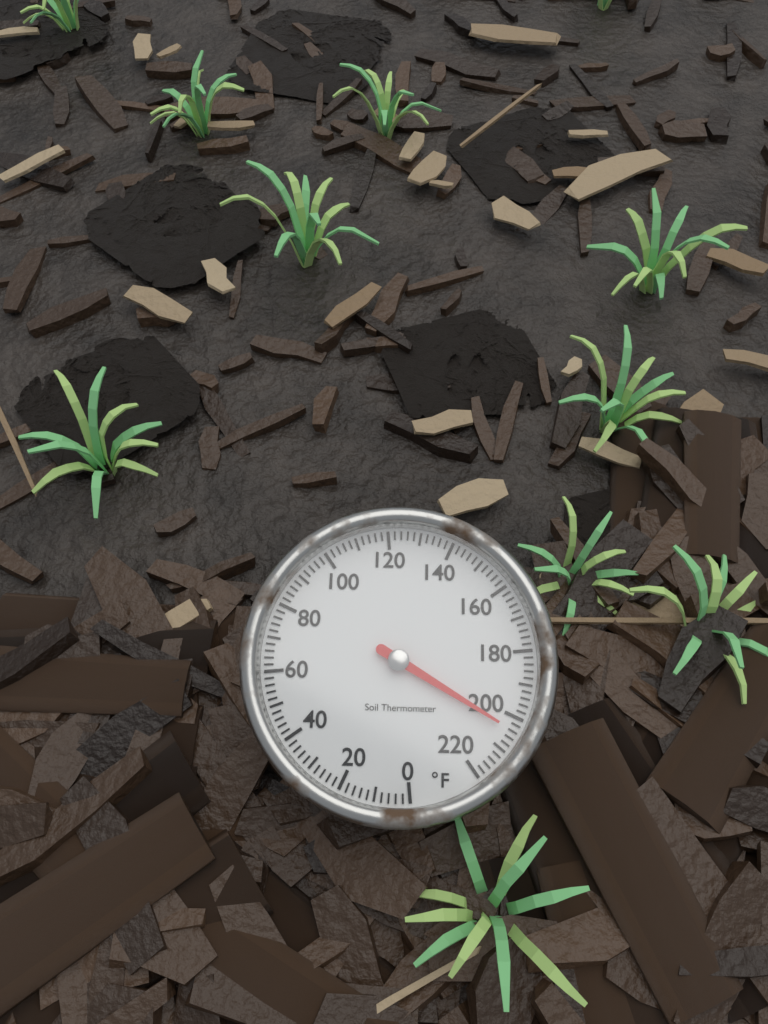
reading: 204 °F
